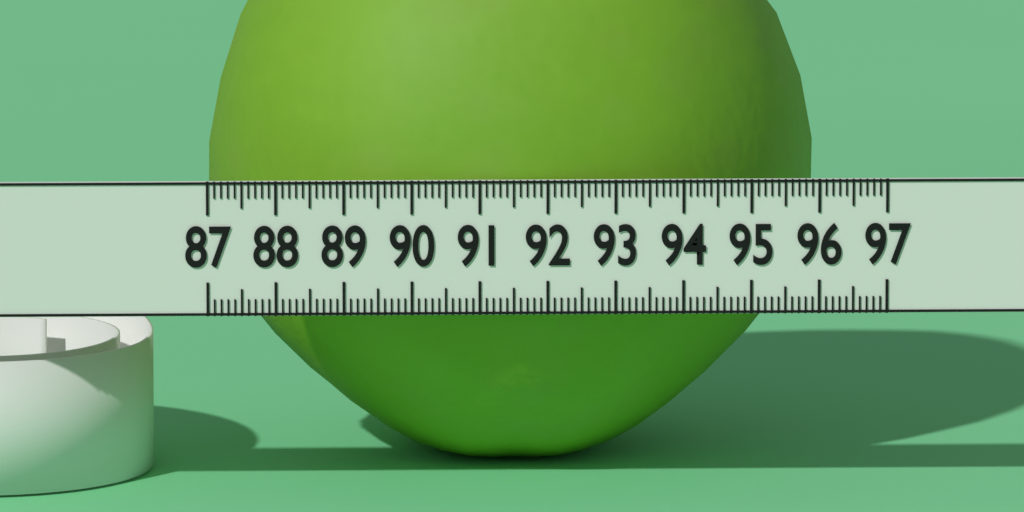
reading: 96.2 (no unit)
